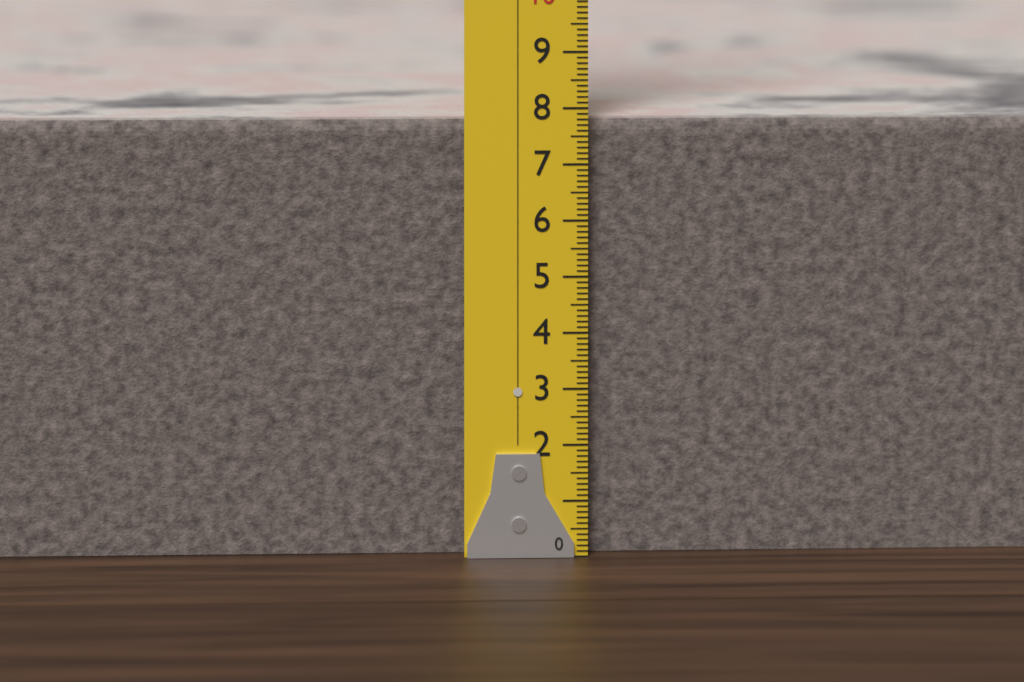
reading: 7.8 (no unit)
